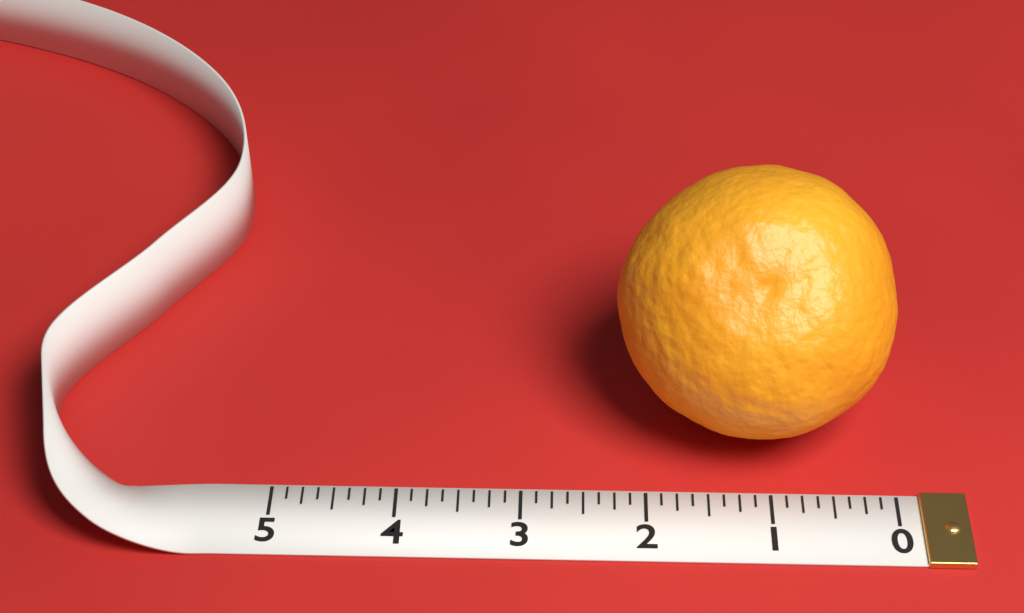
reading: 2.250 (no unit)
